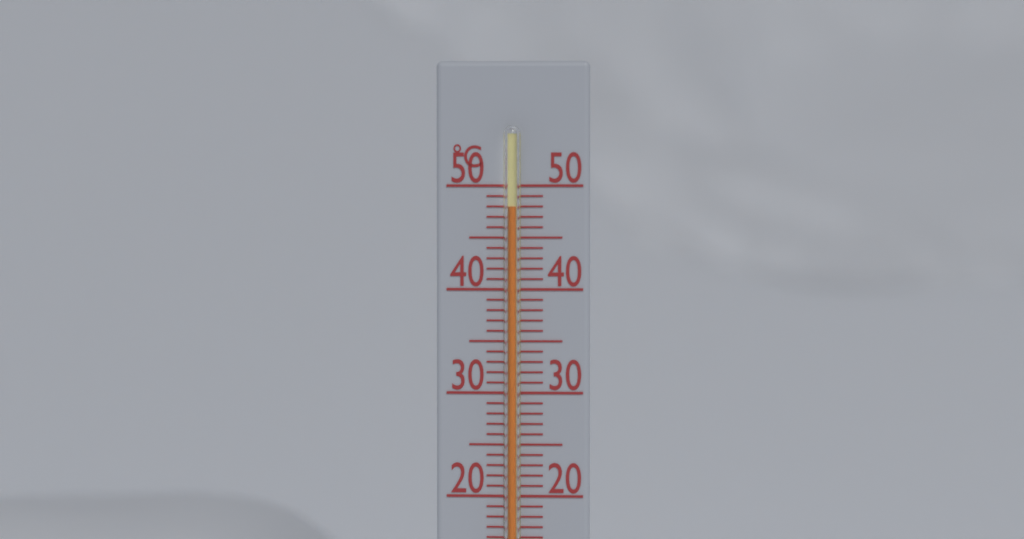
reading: 48 °C
